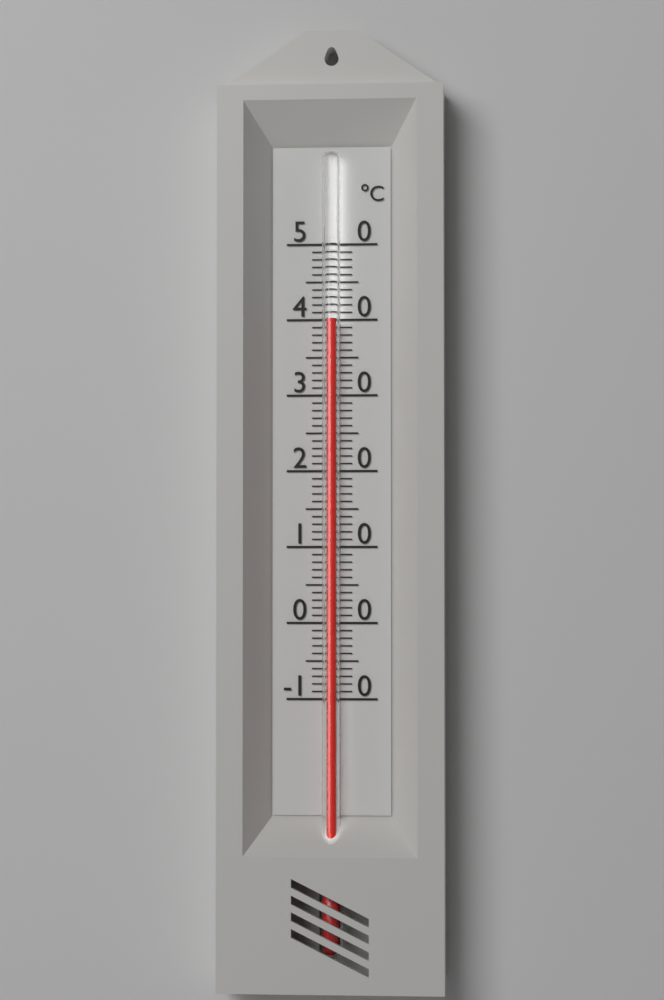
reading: 40 °C
